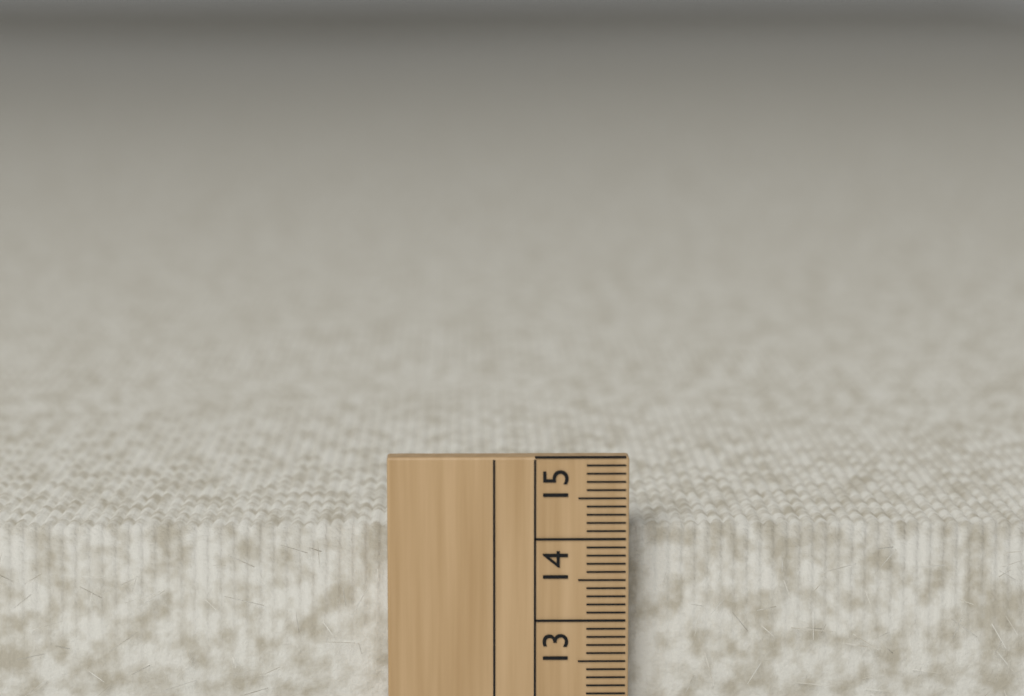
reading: 14.1 cm
